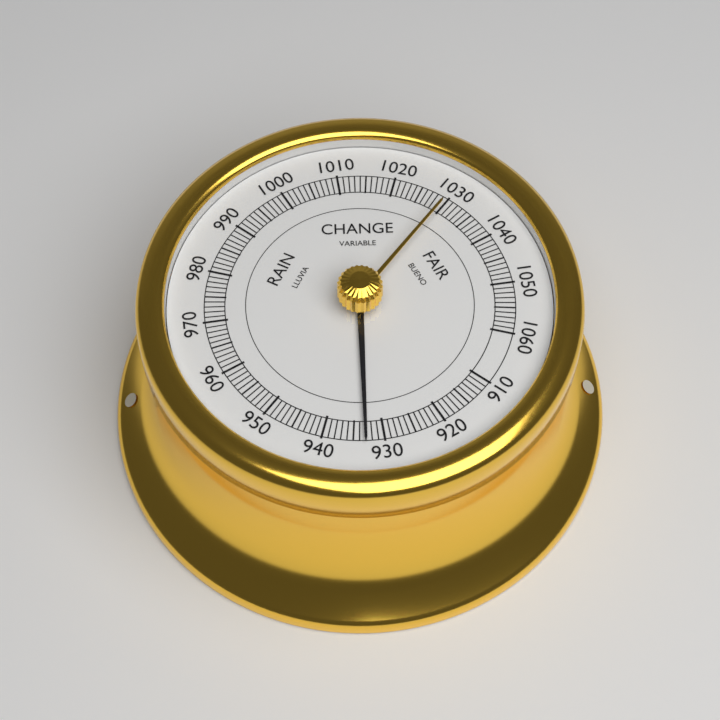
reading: 933 (no unit)
